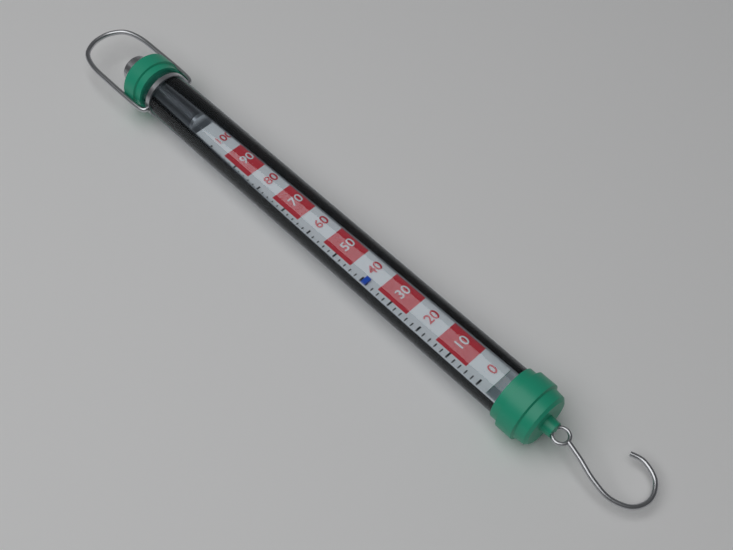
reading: 38 (no unit)
